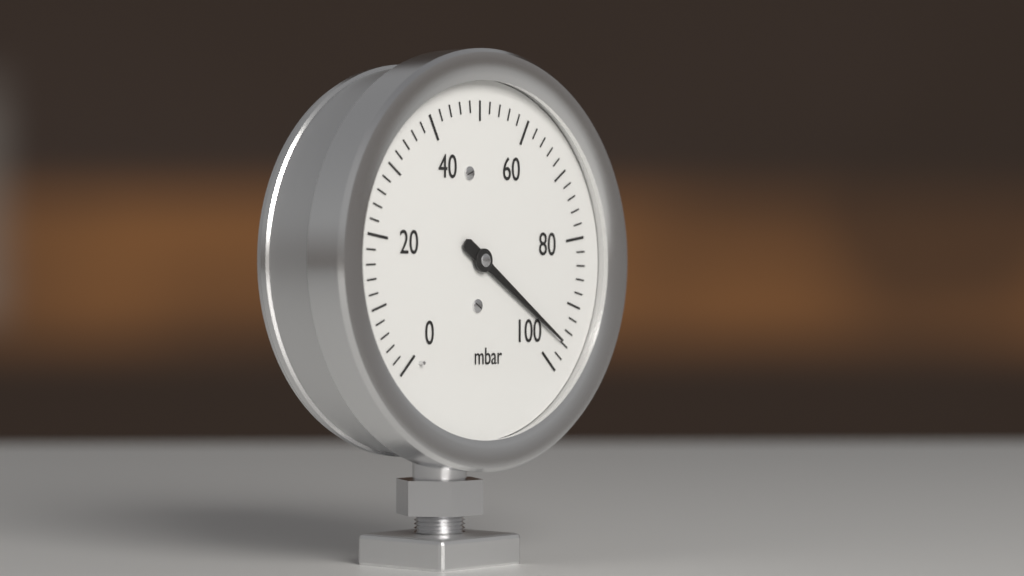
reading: 96 mbar
